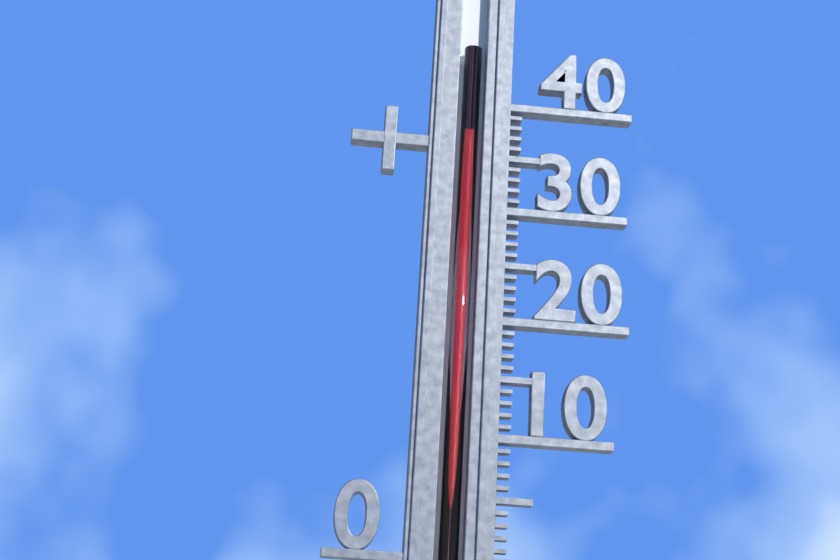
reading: 37 (no unit)
